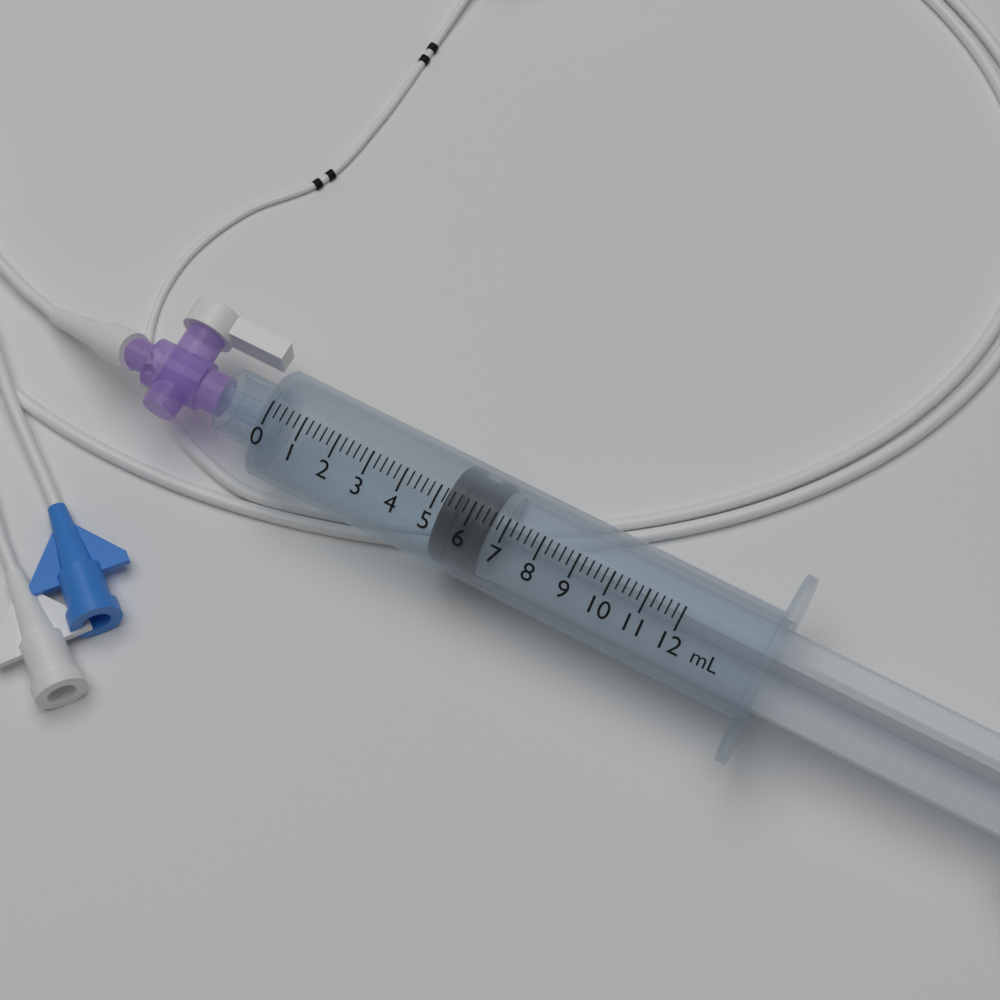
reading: 5.2 mL
